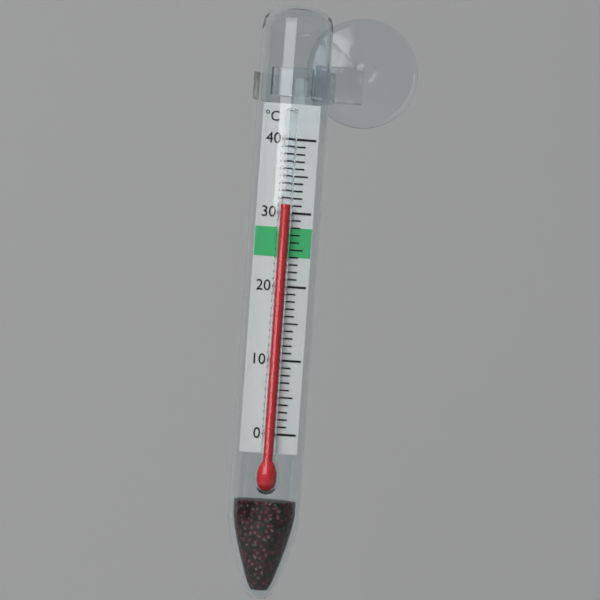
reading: 31 °C
